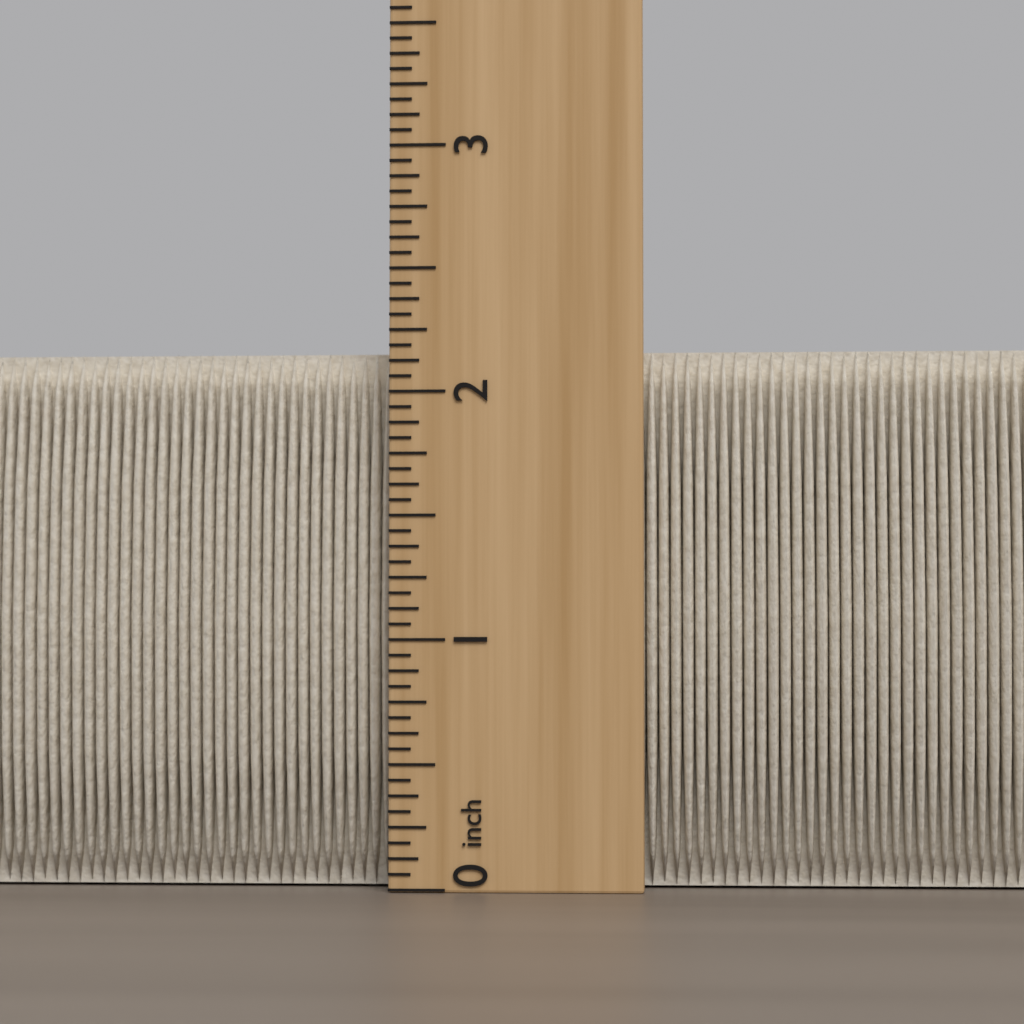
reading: 2.1875 inch
